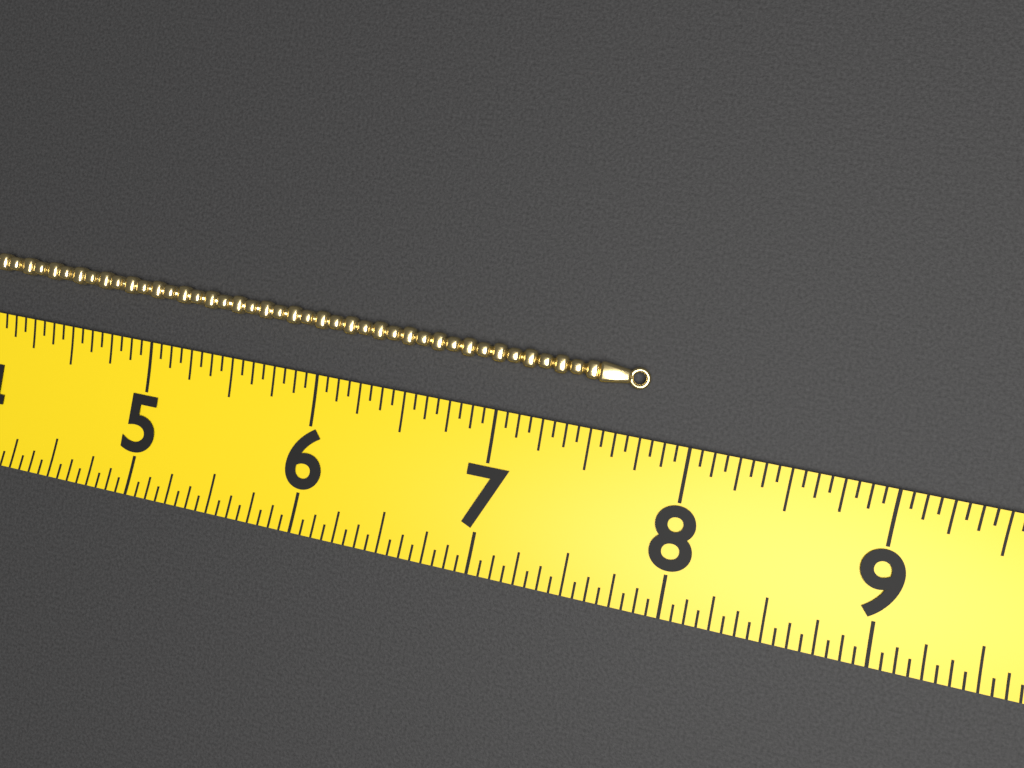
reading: 7.7500 (no unit)
